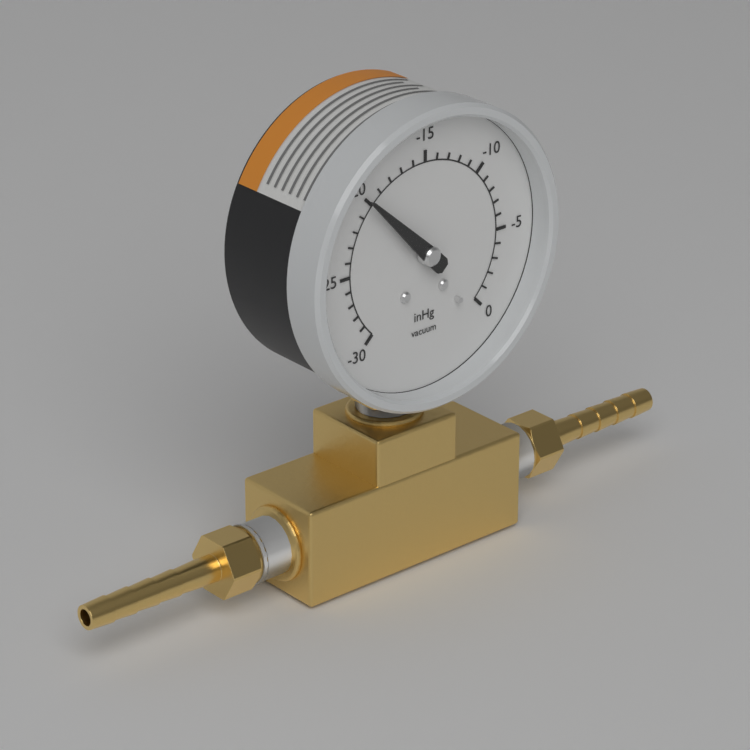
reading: -20 inHg
